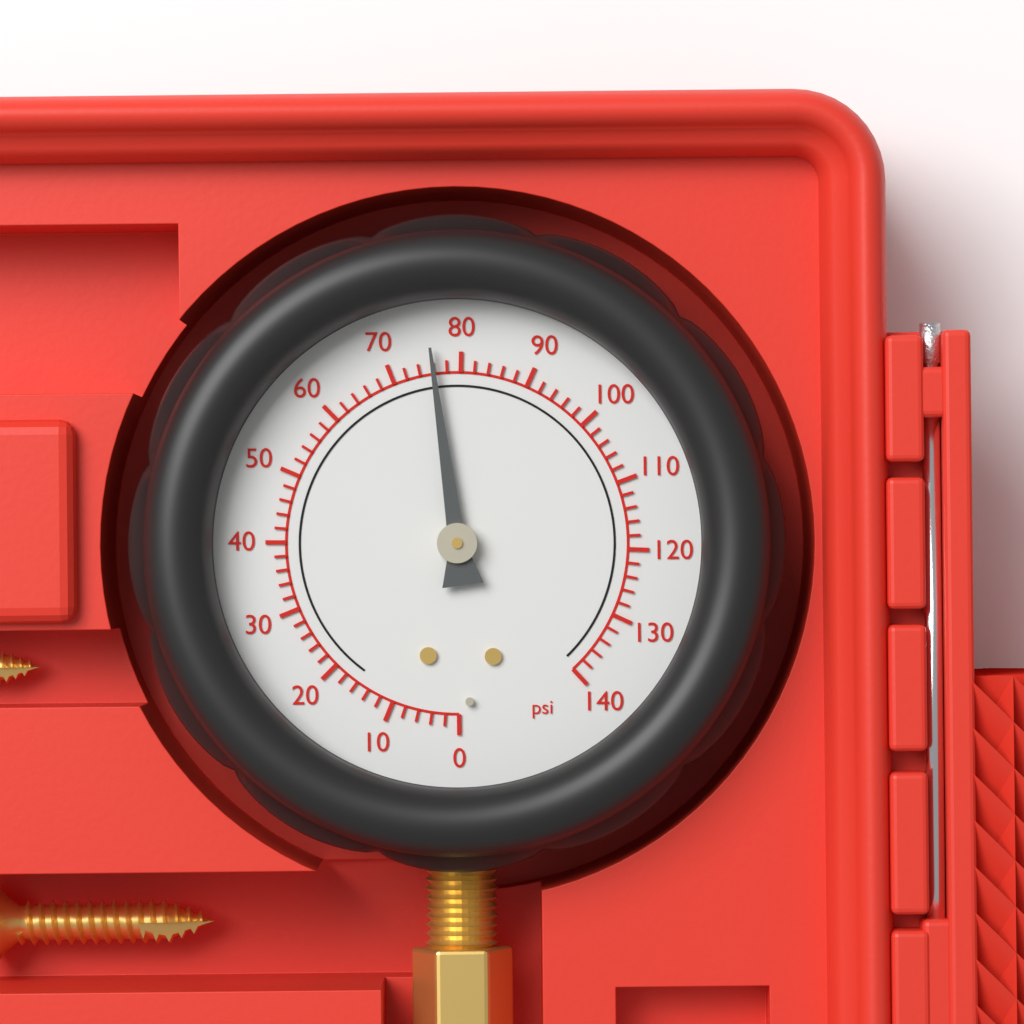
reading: 76 psi
